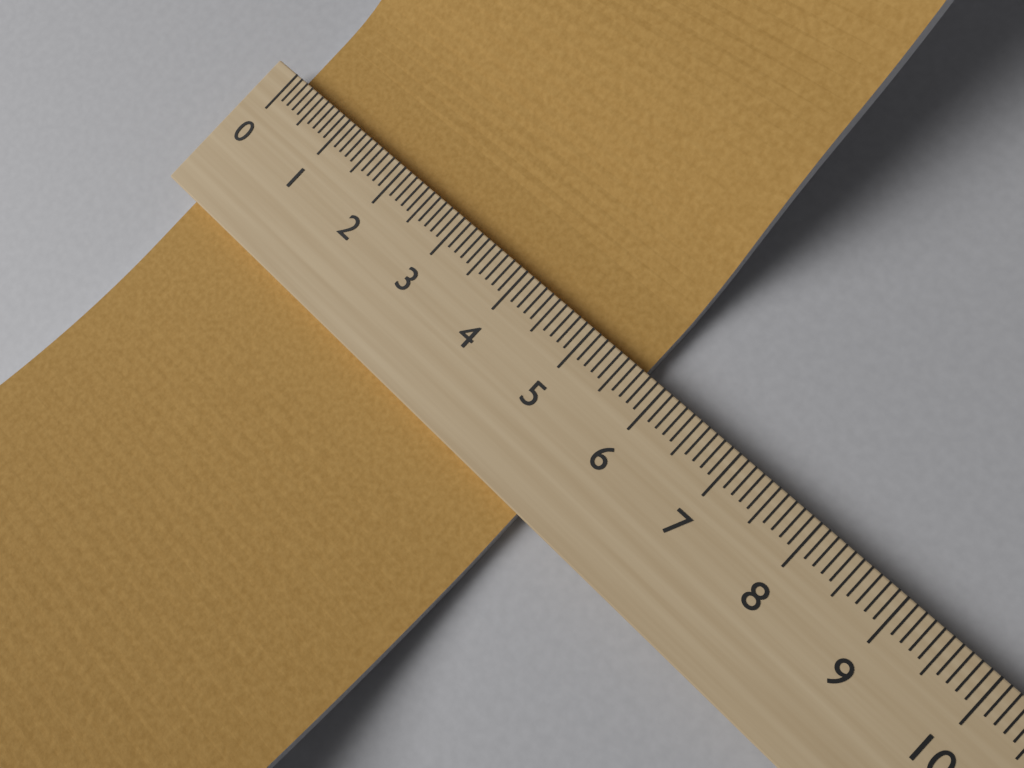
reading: 5.7 (no unit)
